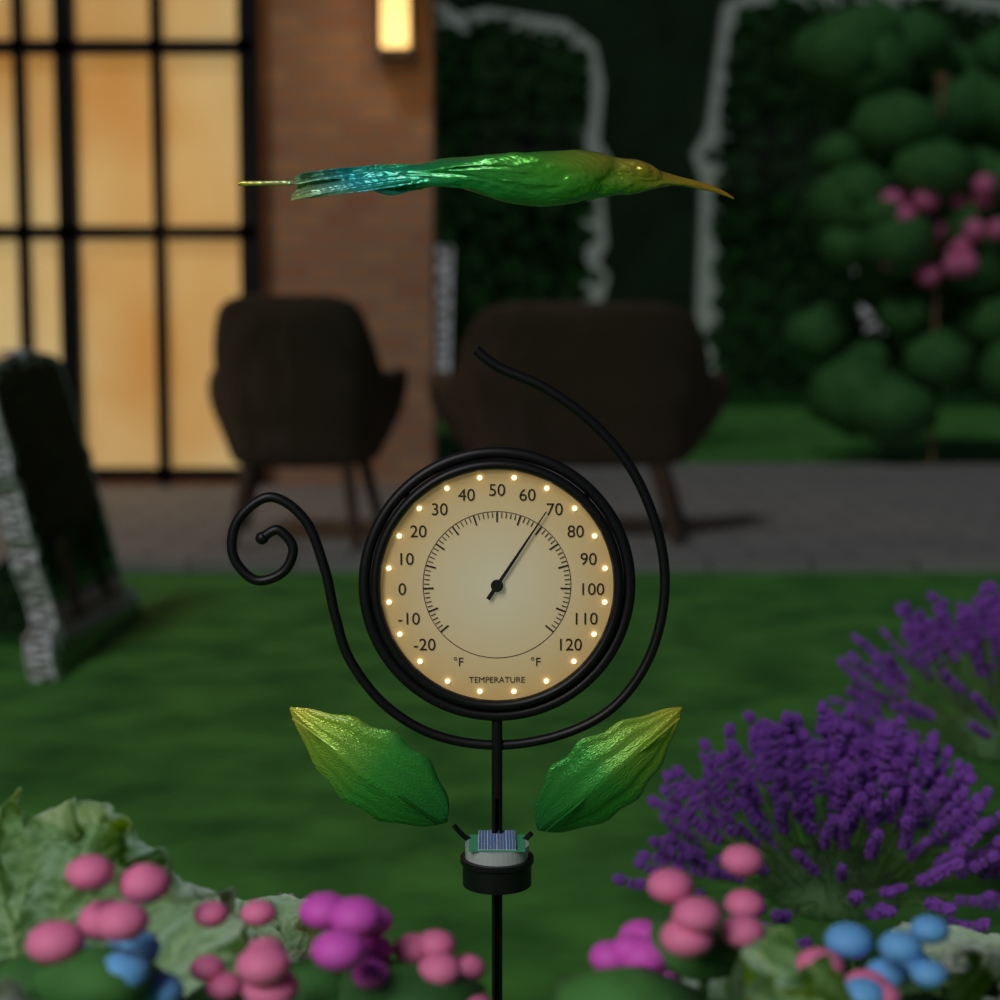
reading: 68 °F
